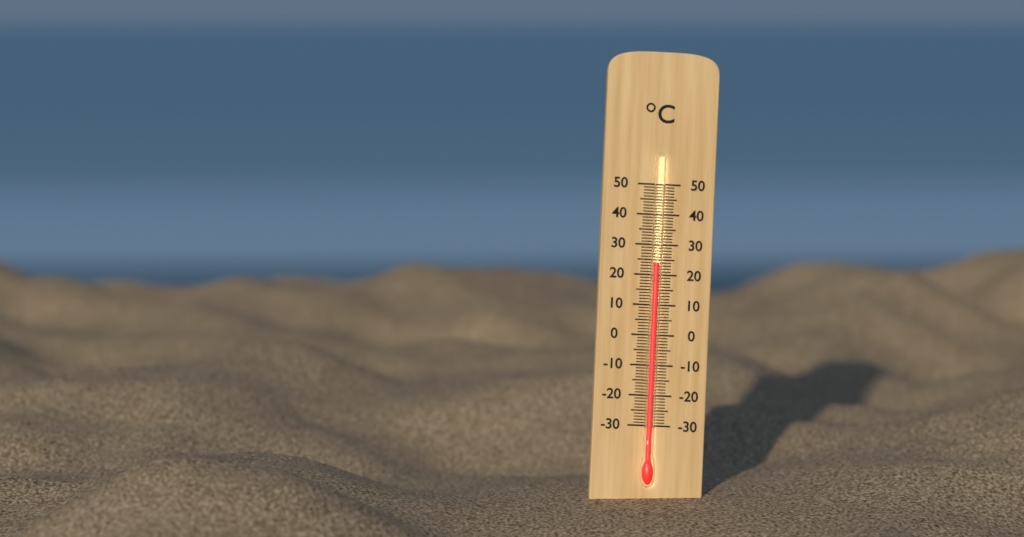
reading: 24 °C
